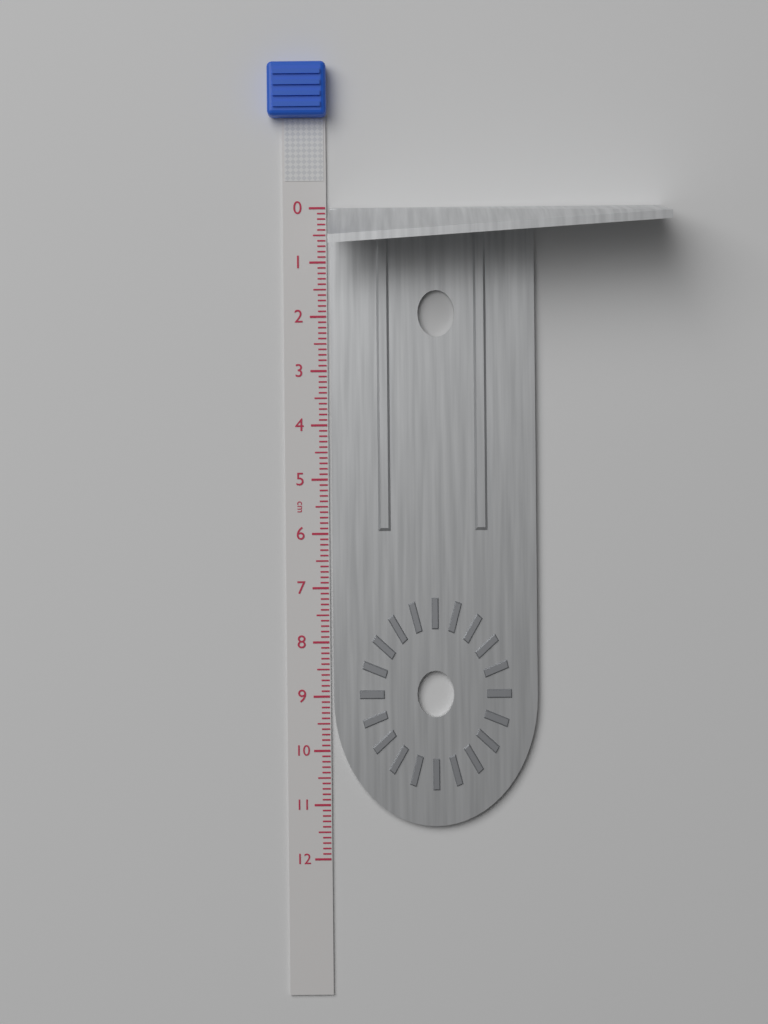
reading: 11.4 cm
